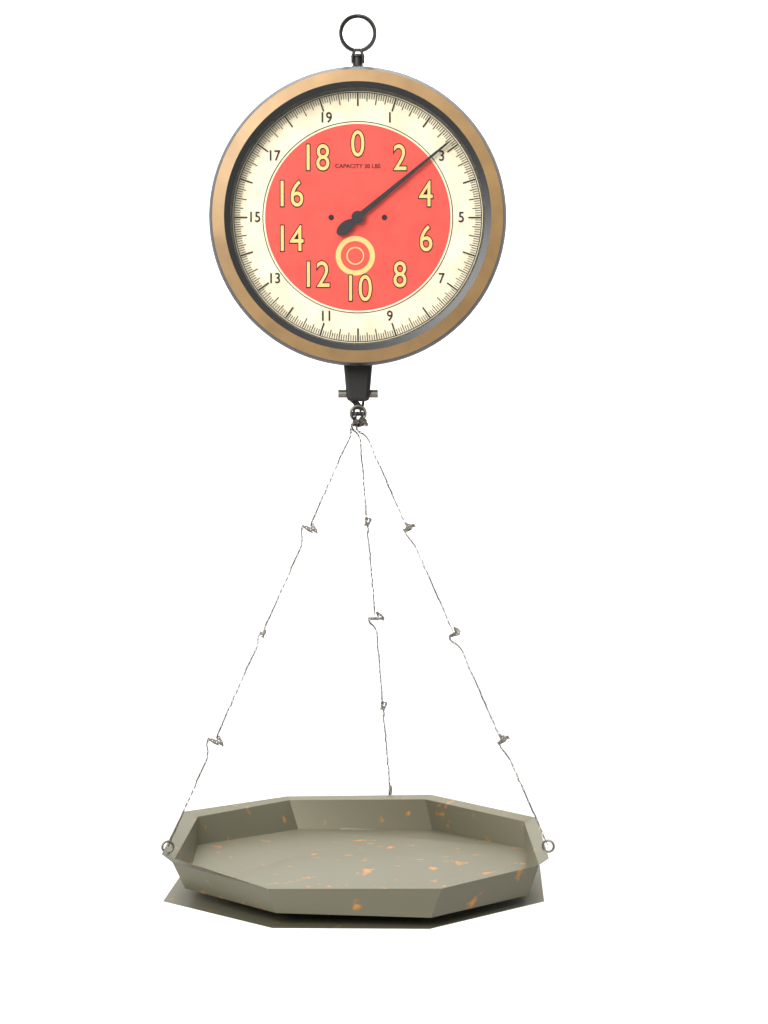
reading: 2.8125 lbs
